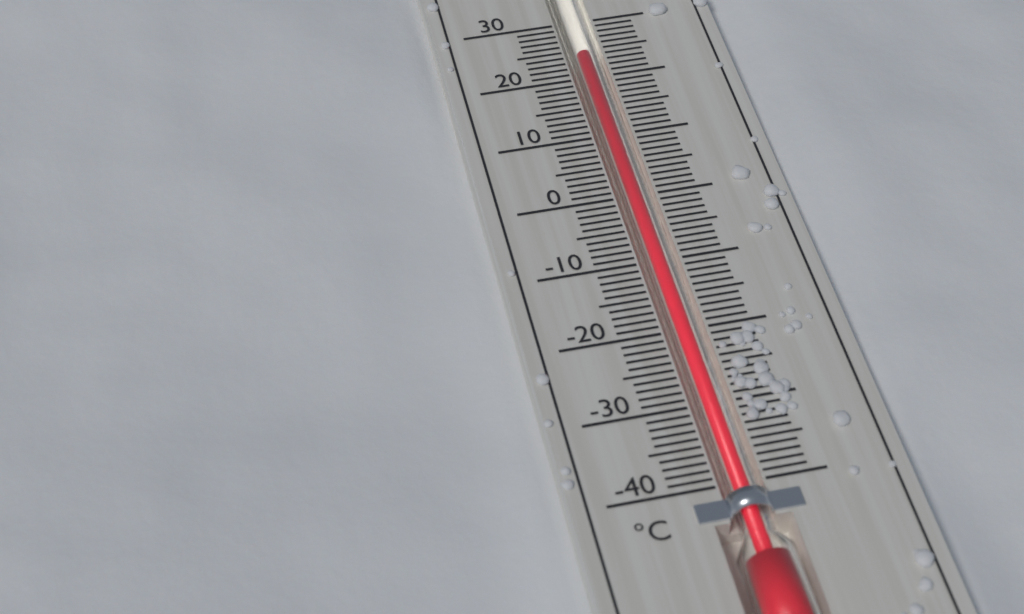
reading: 24 °C
